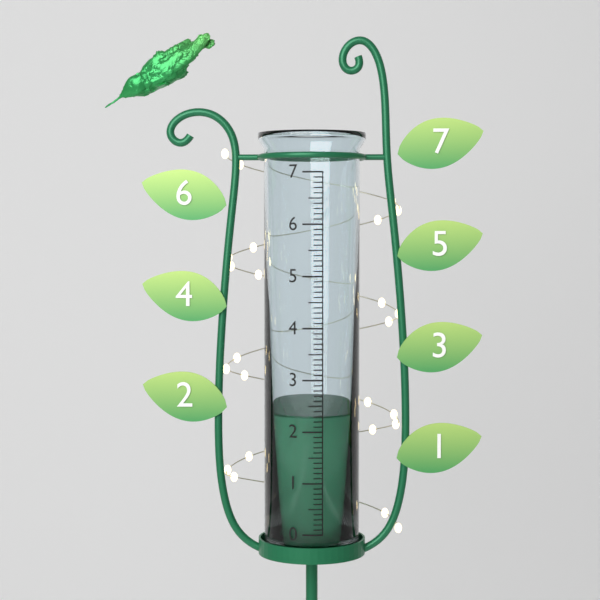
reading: 2.3 (no unit)
